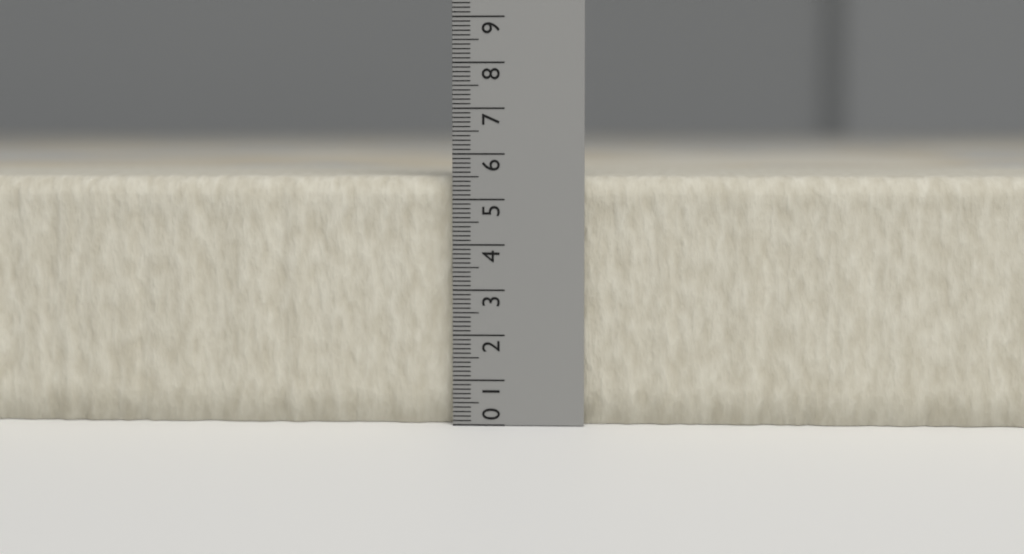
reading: 5.5 (no unit)
